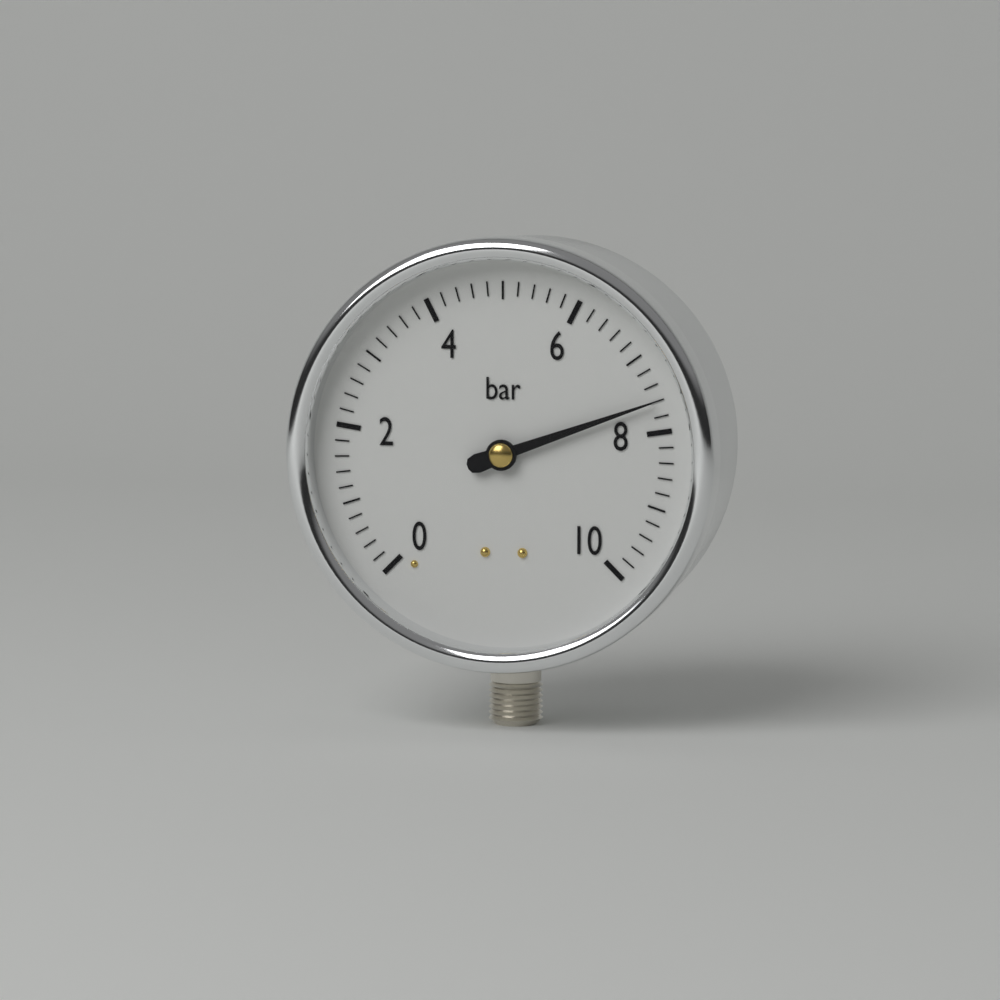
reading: 7.6 bar
